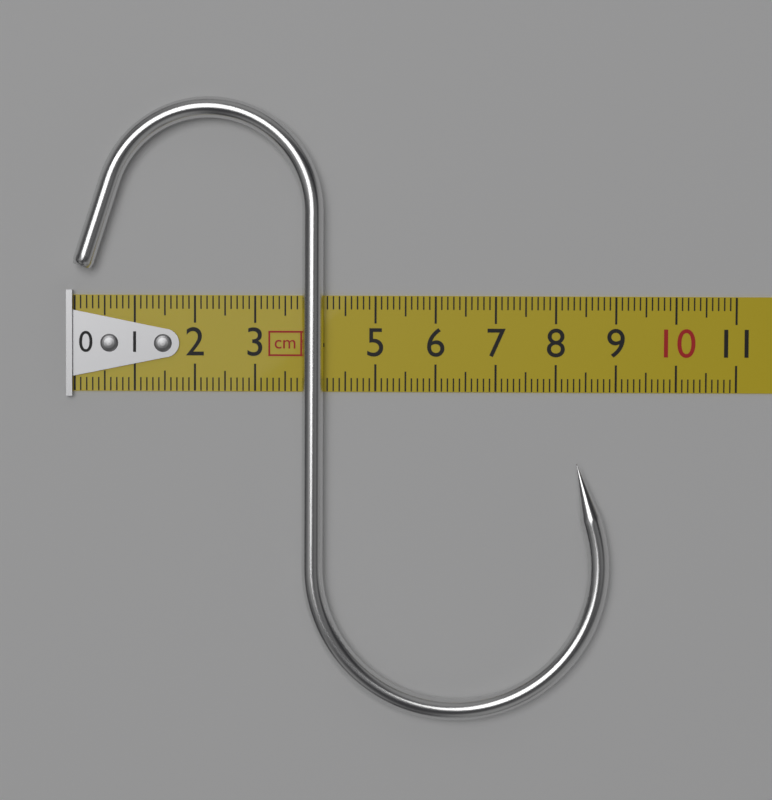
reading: 8.9 cm
